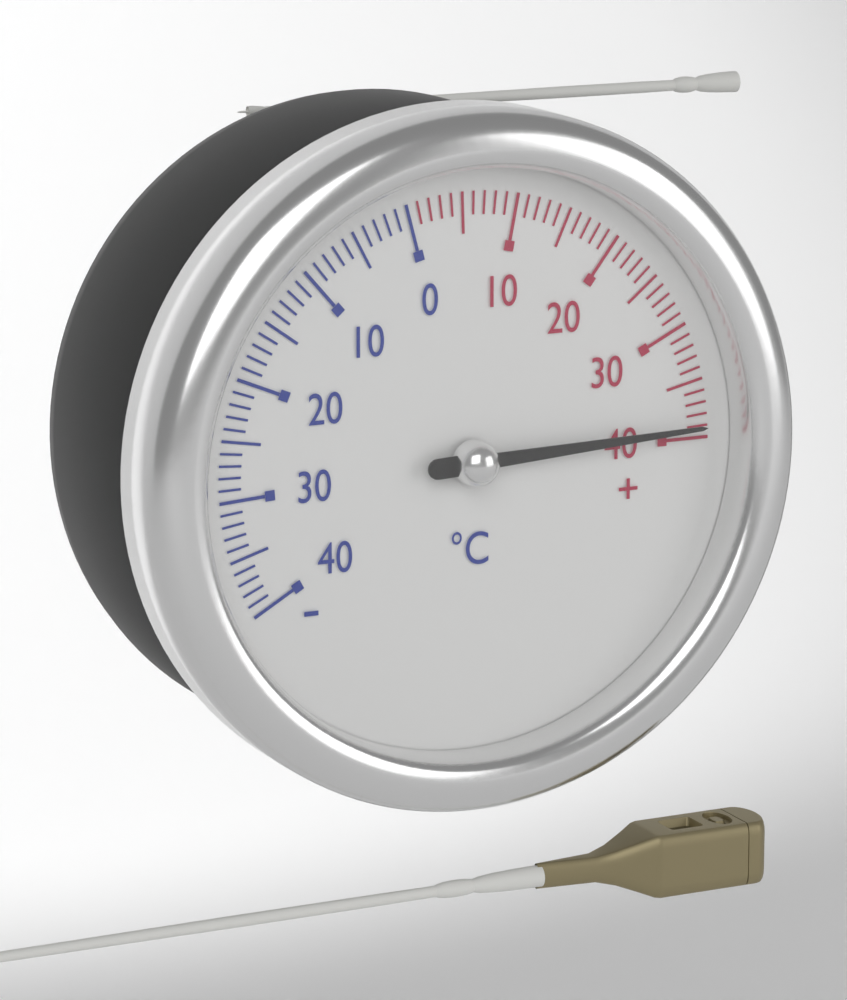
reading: 39 °C
